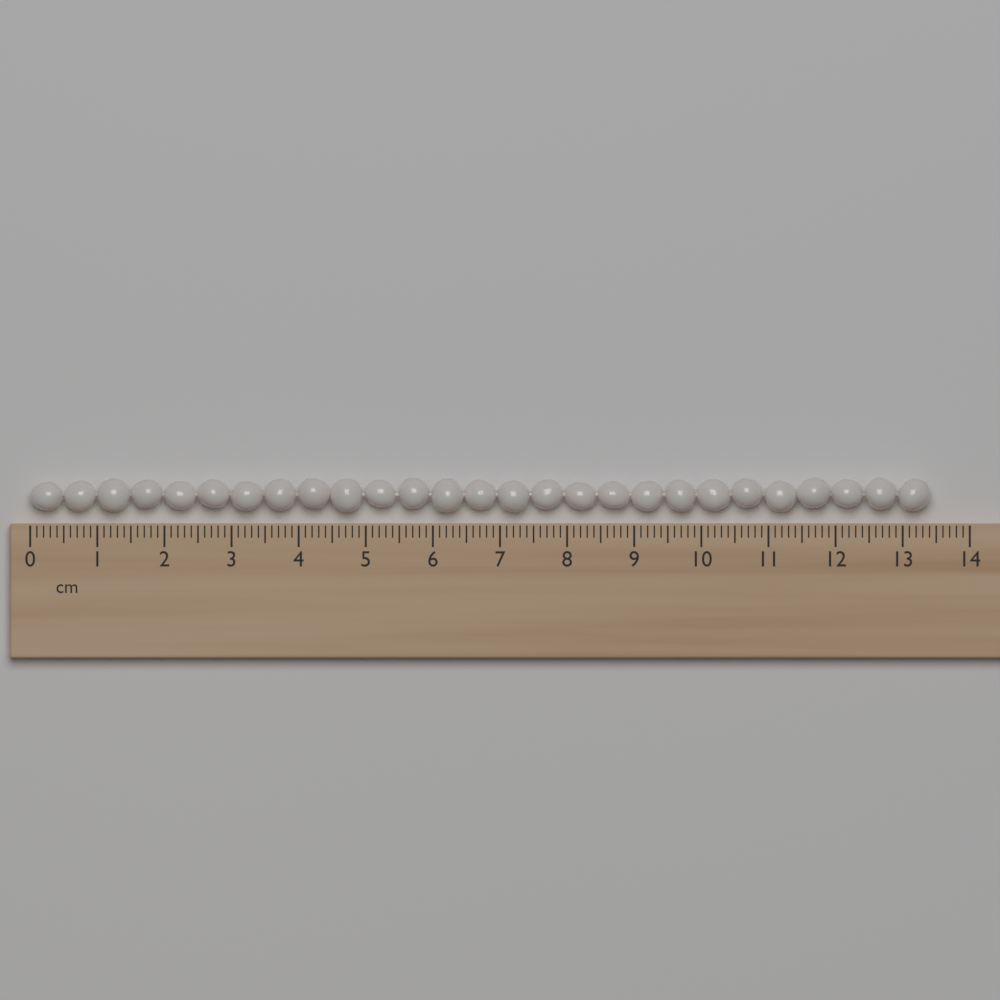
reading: 13.4 cm
